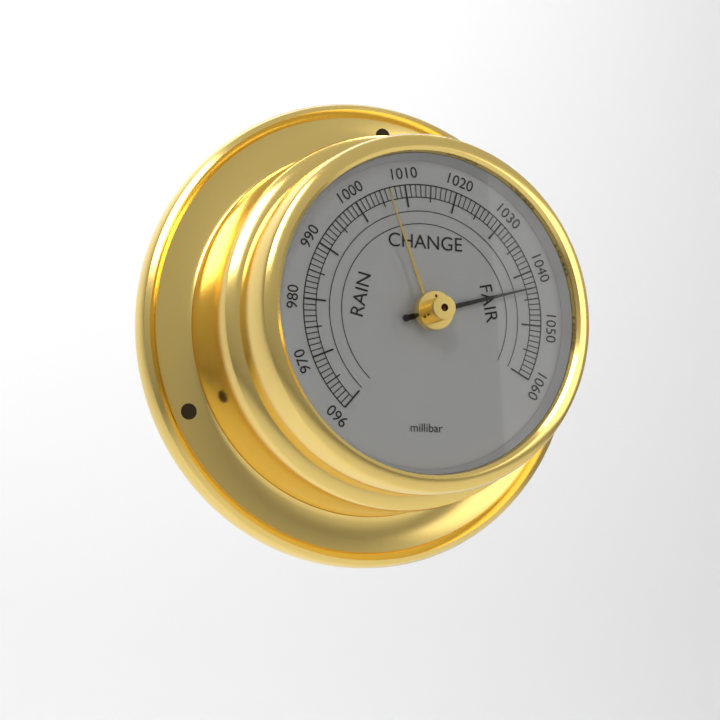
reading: 1043 millibar
